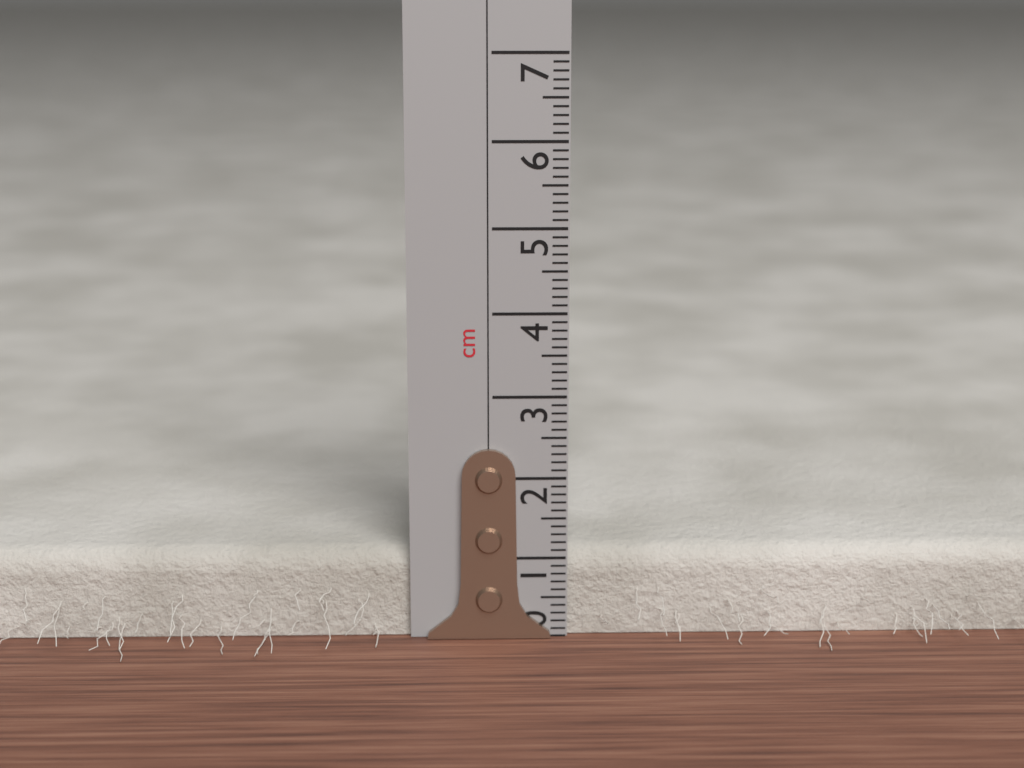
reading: 1.1 cm
